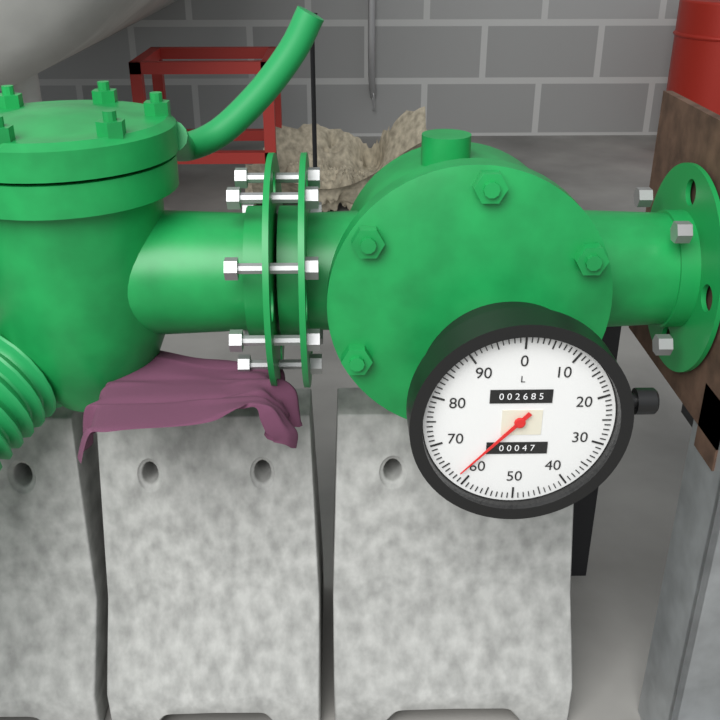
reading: 62 L
